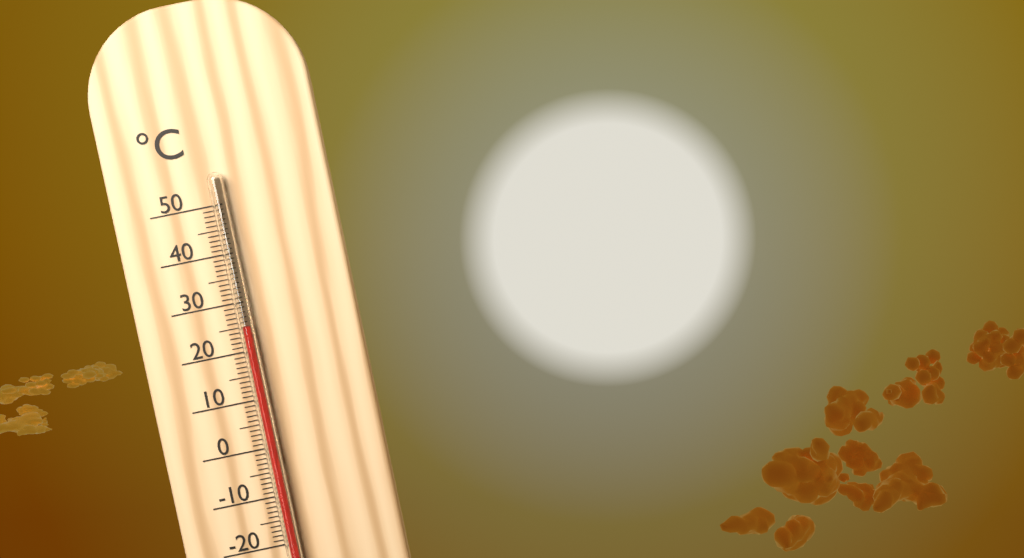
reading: 25 °C
